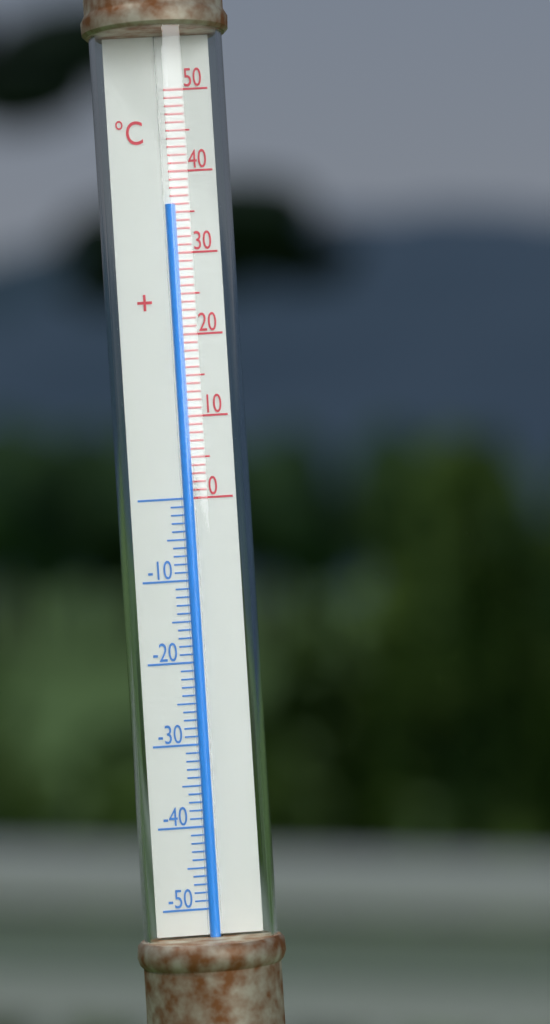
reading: 36 °C
